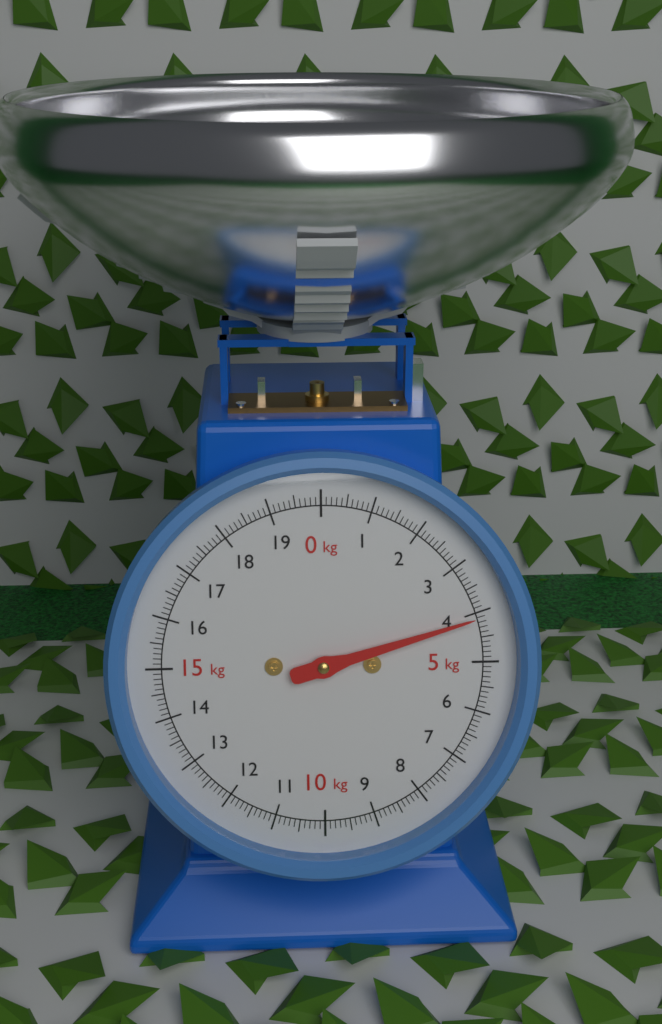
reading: 4.1 kg
